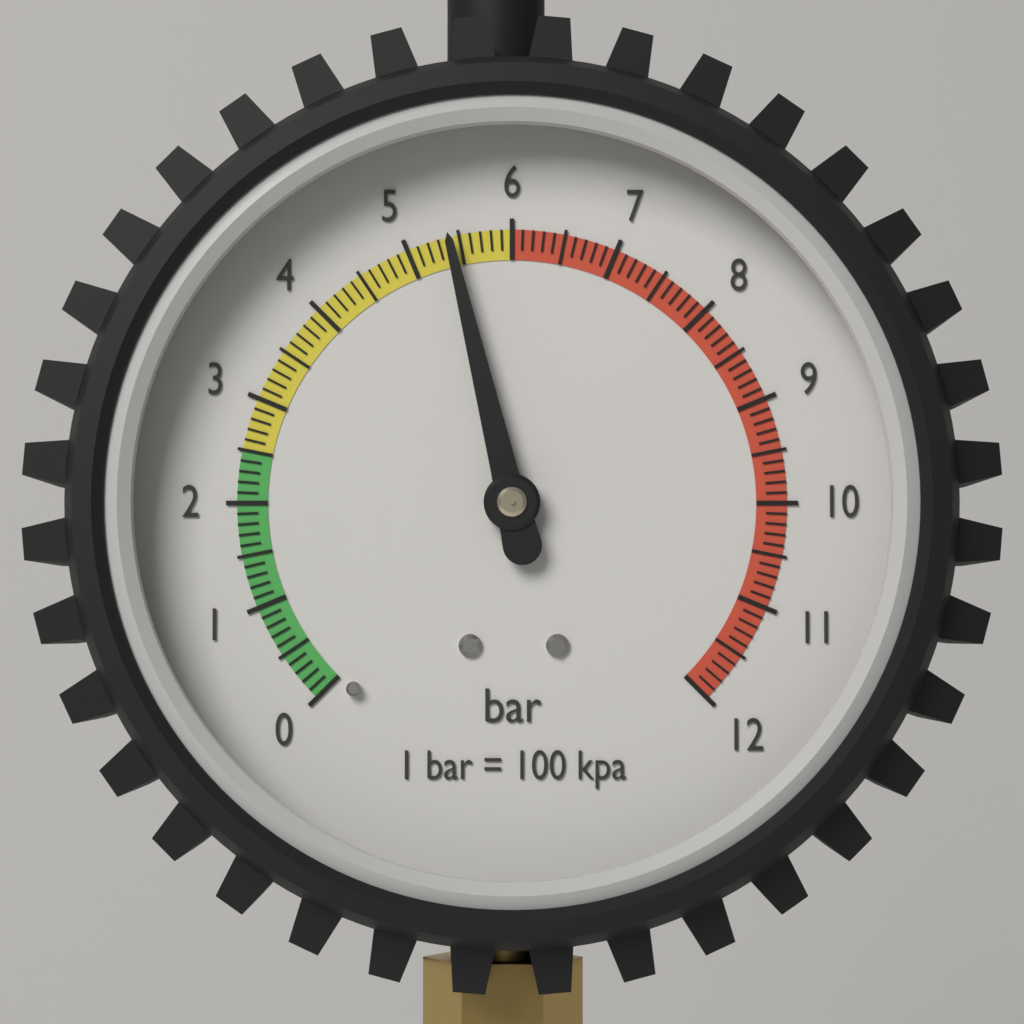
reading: 5.4 bar
